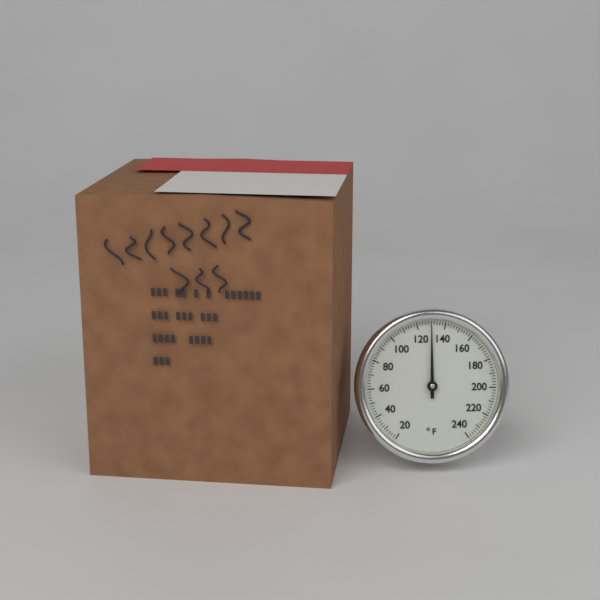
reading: 130 °F
